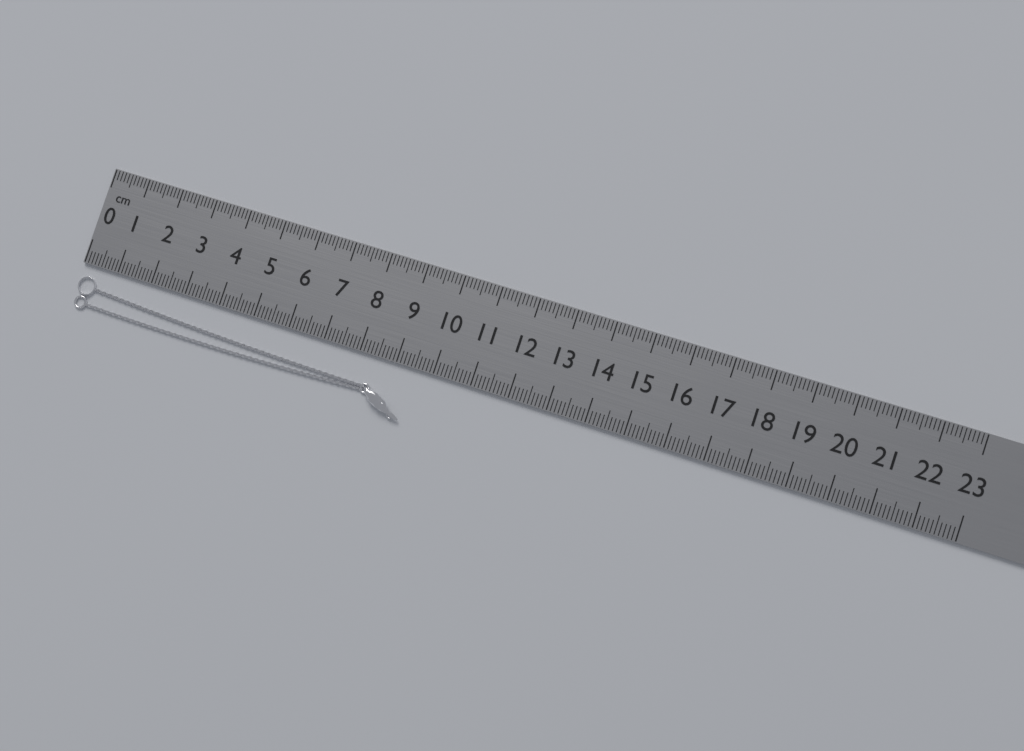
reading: 9.5 cm
